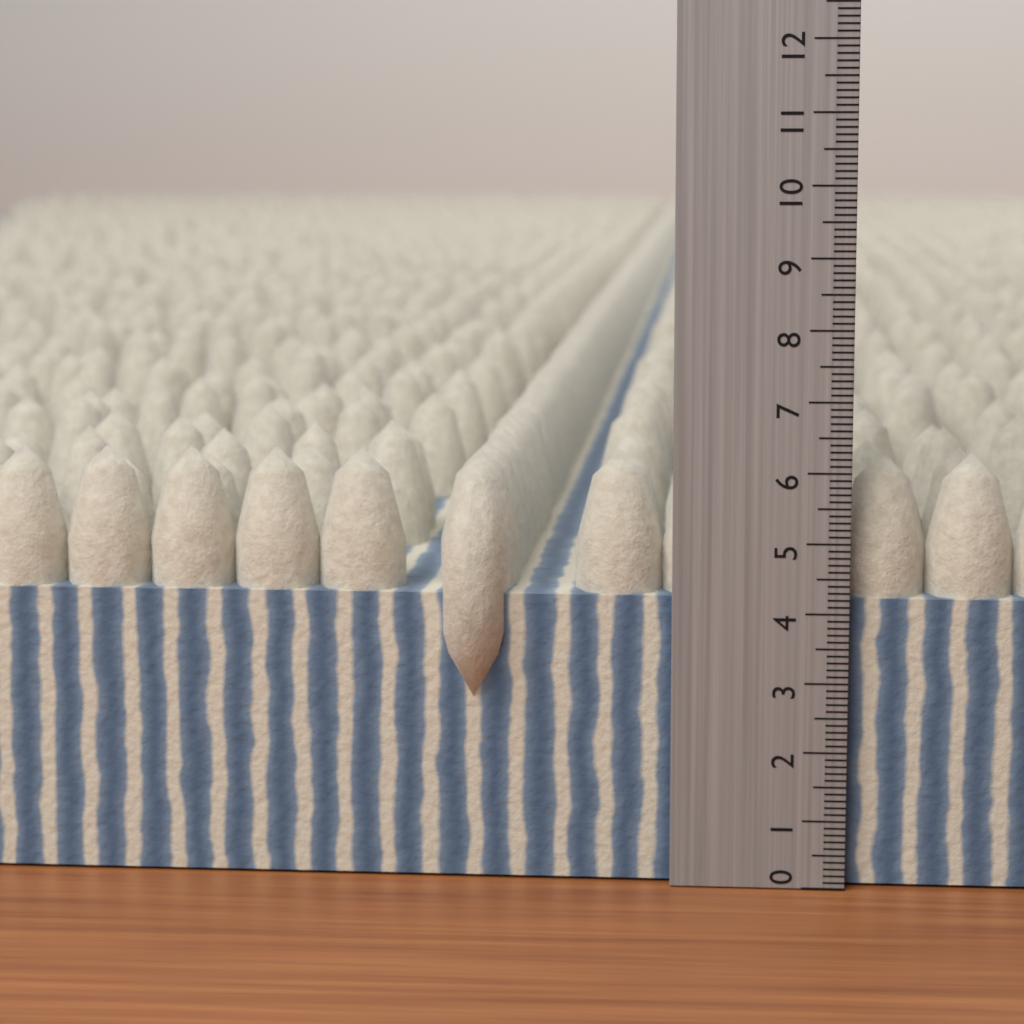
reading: 6.2 (no unit)
